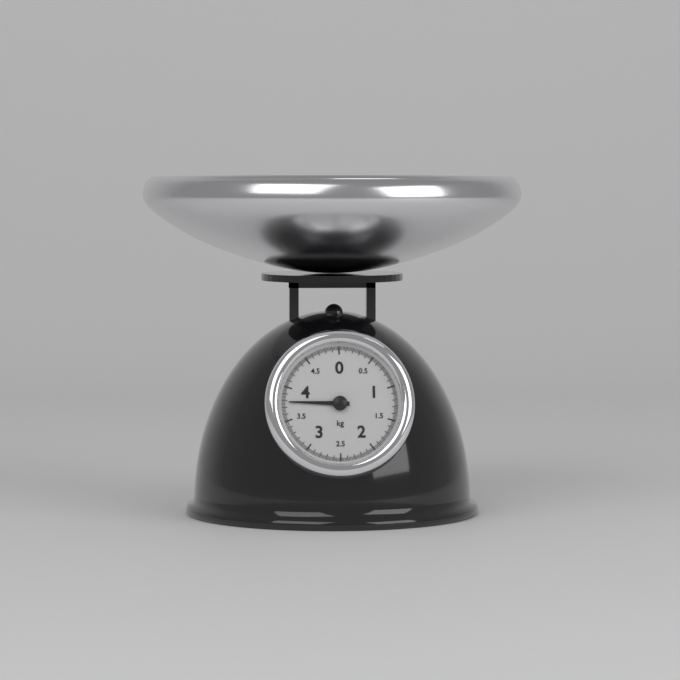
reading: 3.78 kg
